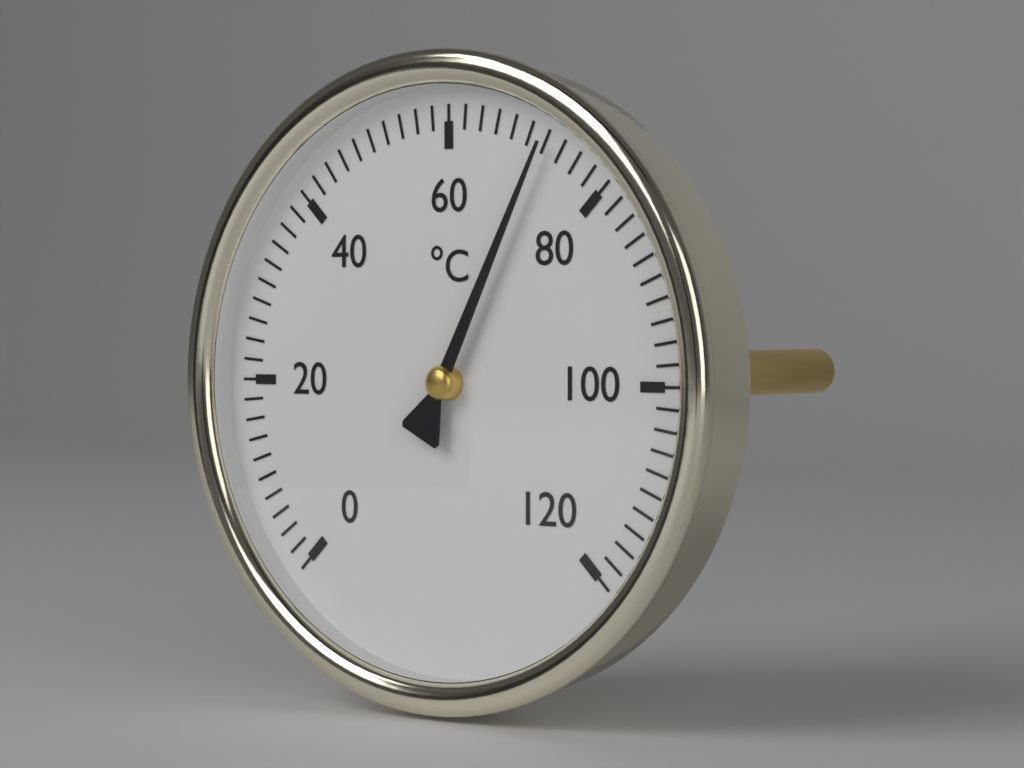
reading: 72 °C
